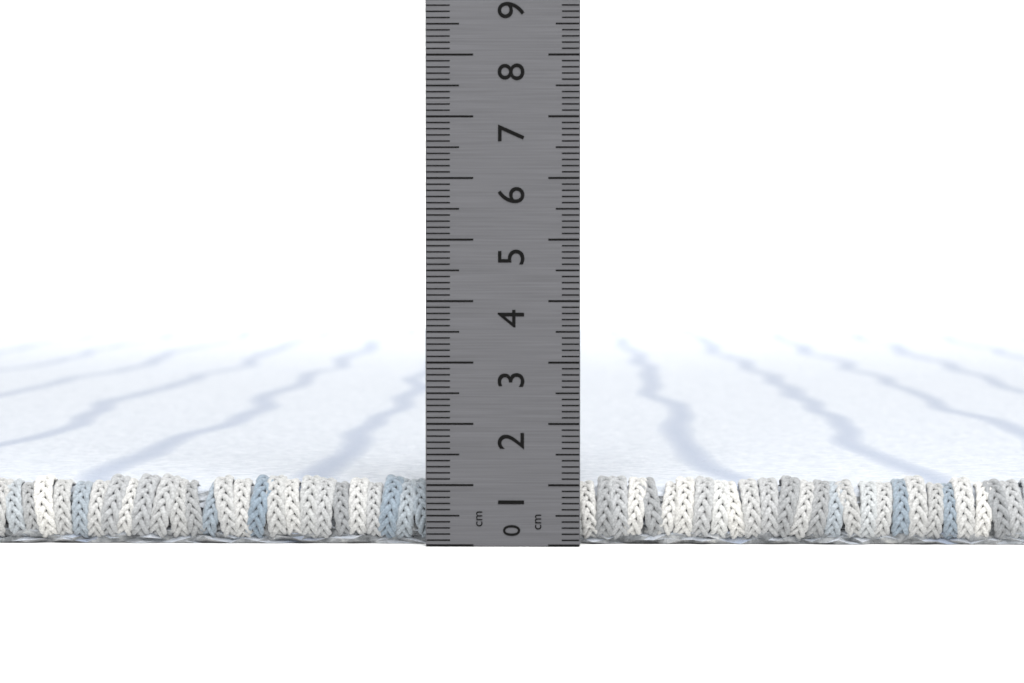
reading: 0.9 cm
